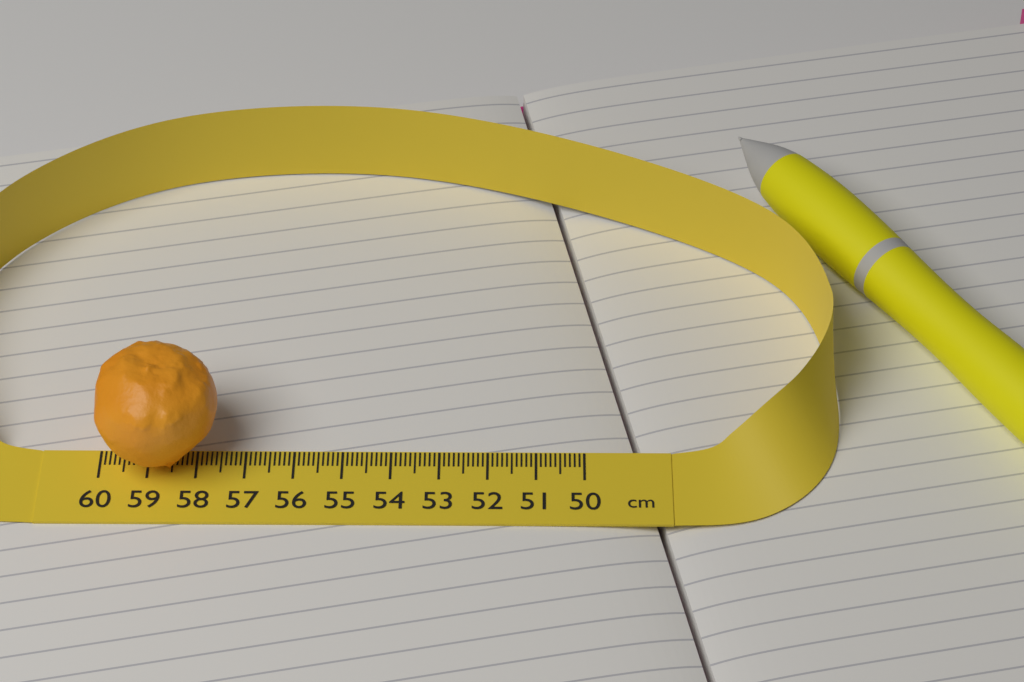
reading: 57.5 cm
